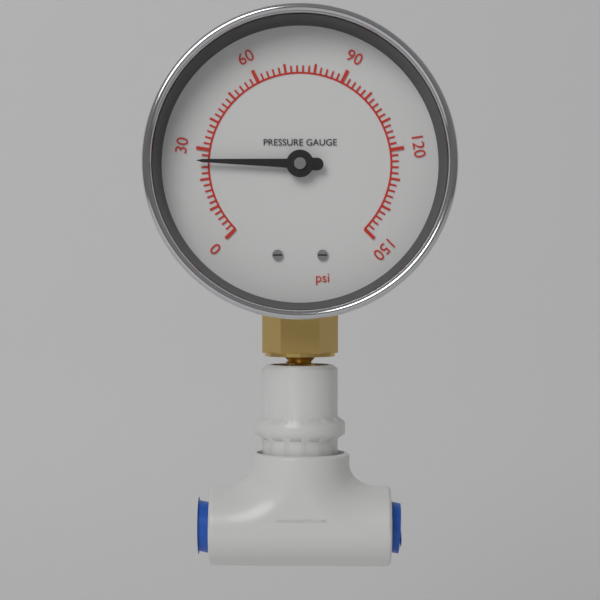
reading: 26 psi
